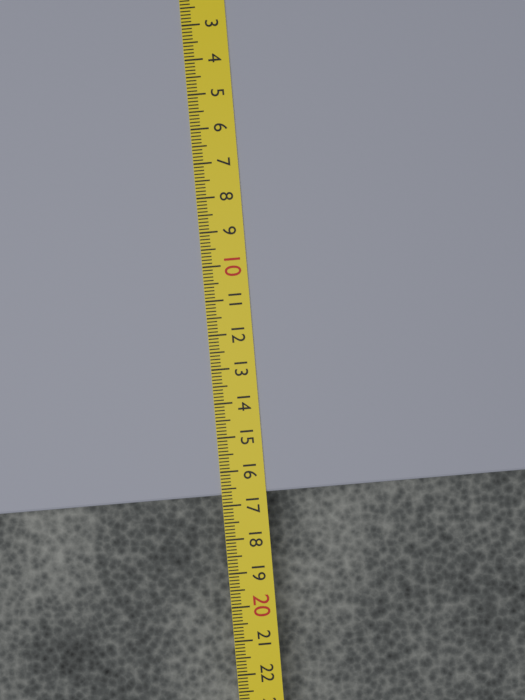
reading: 16.7 cm
